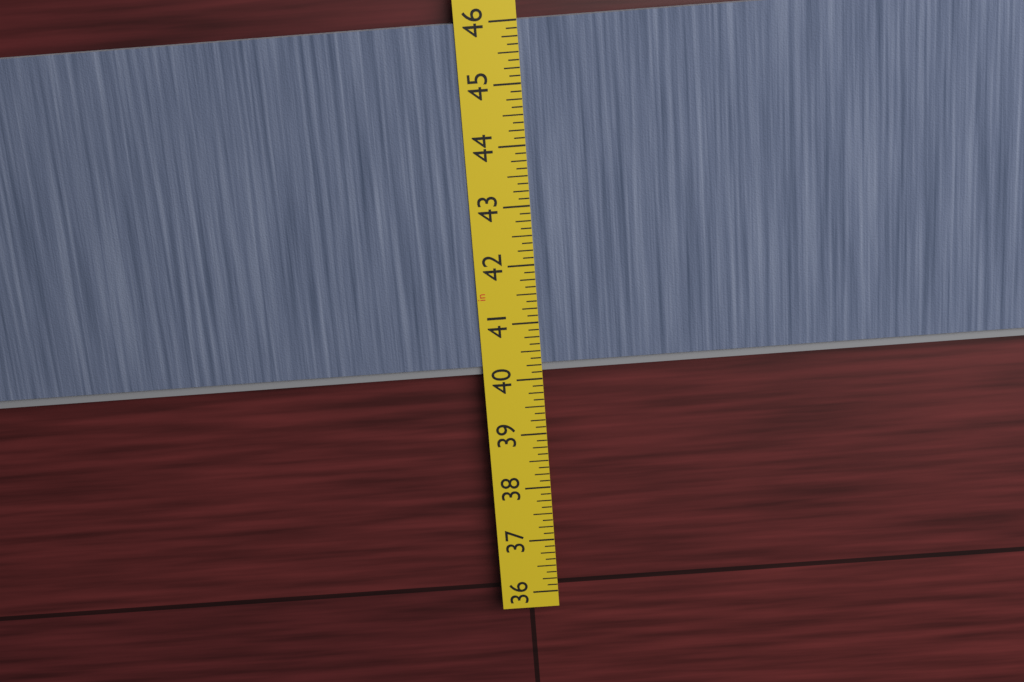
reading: 40.125 in
